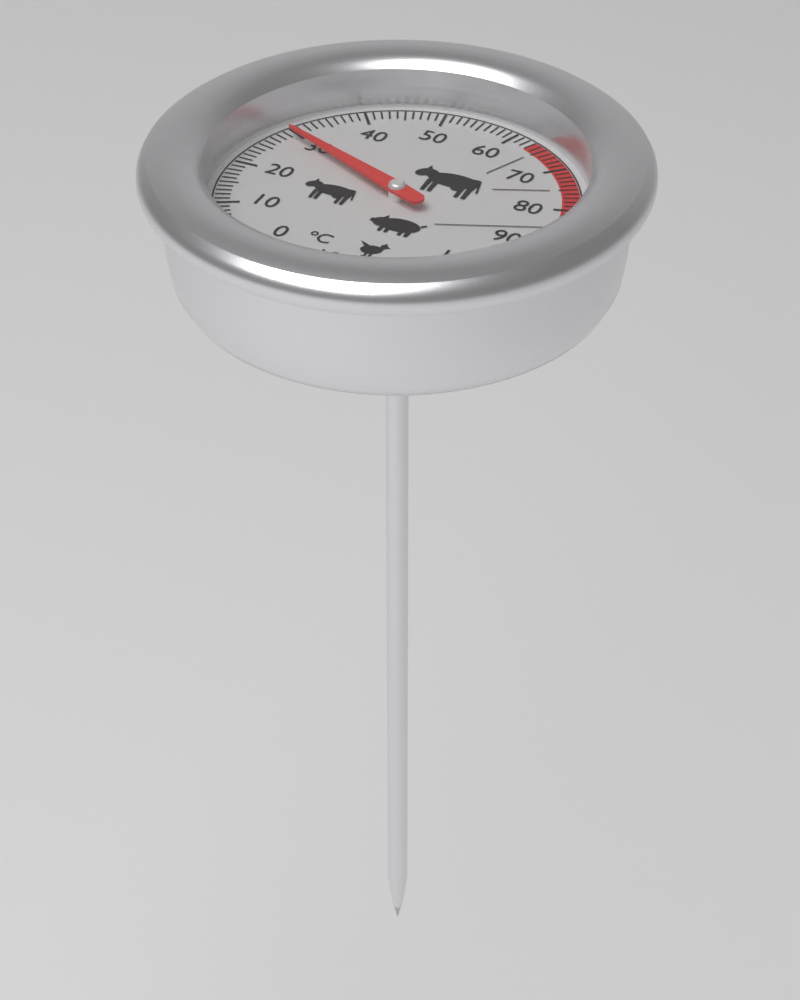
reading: 29 °C
